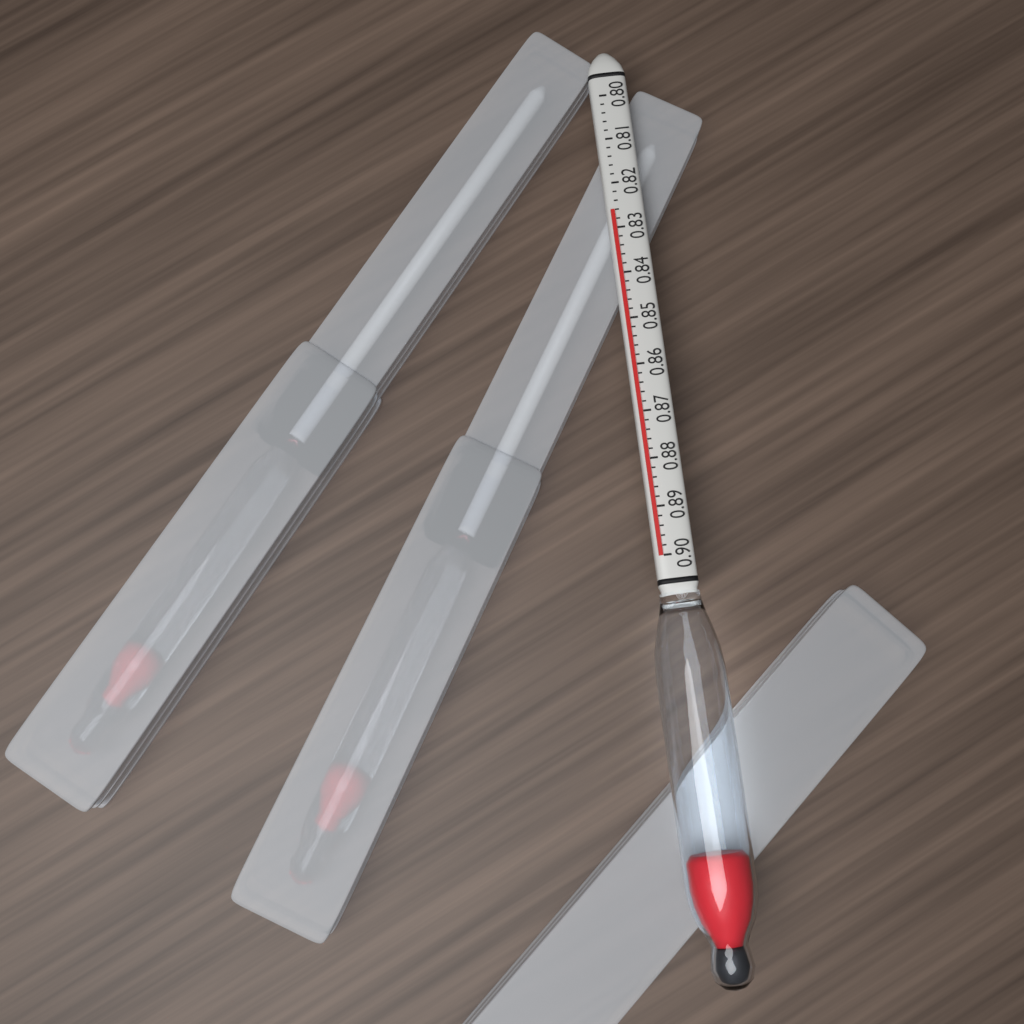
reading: 0.826 (no unit)
